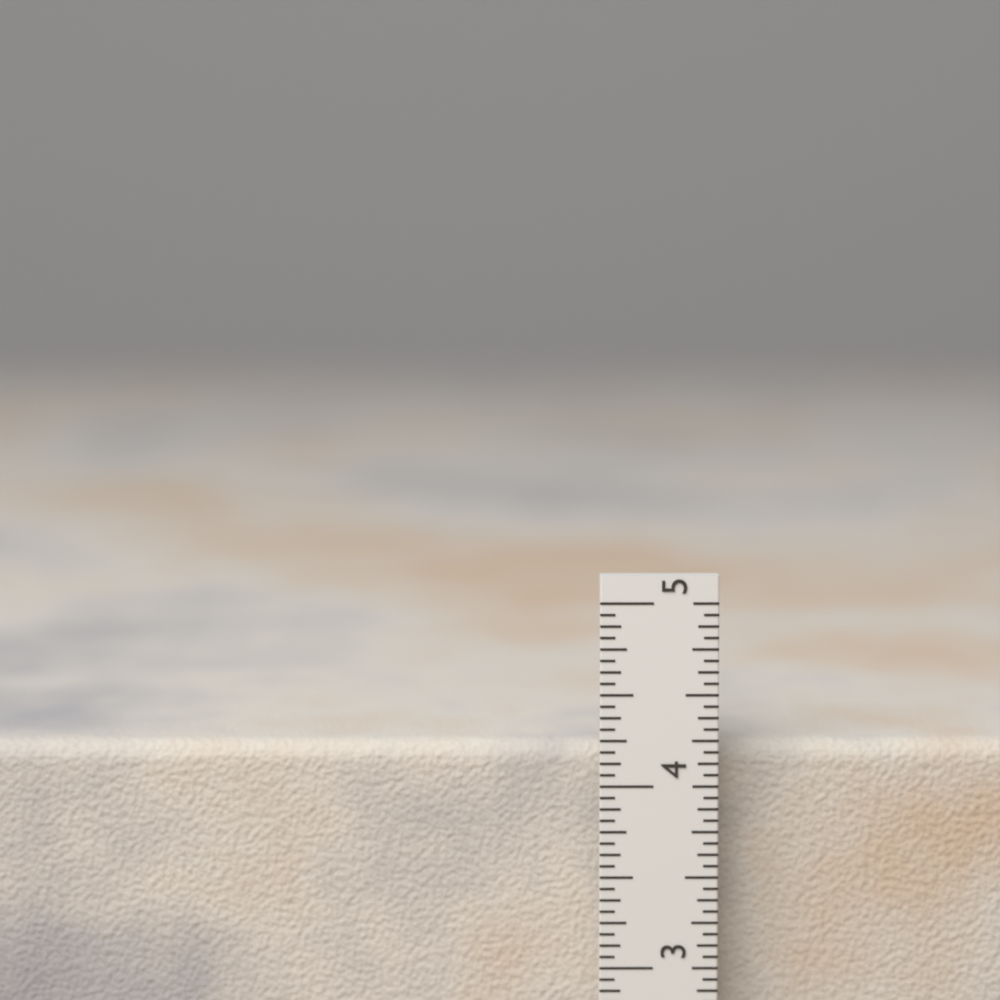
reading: 4.1875 in
